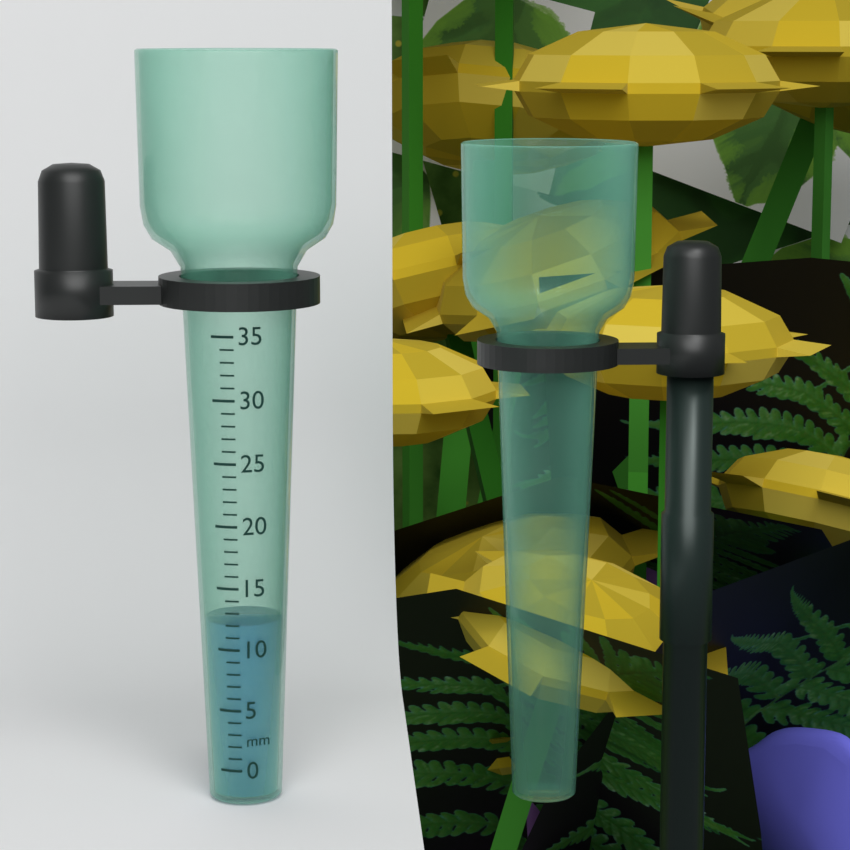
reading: 12 mm
